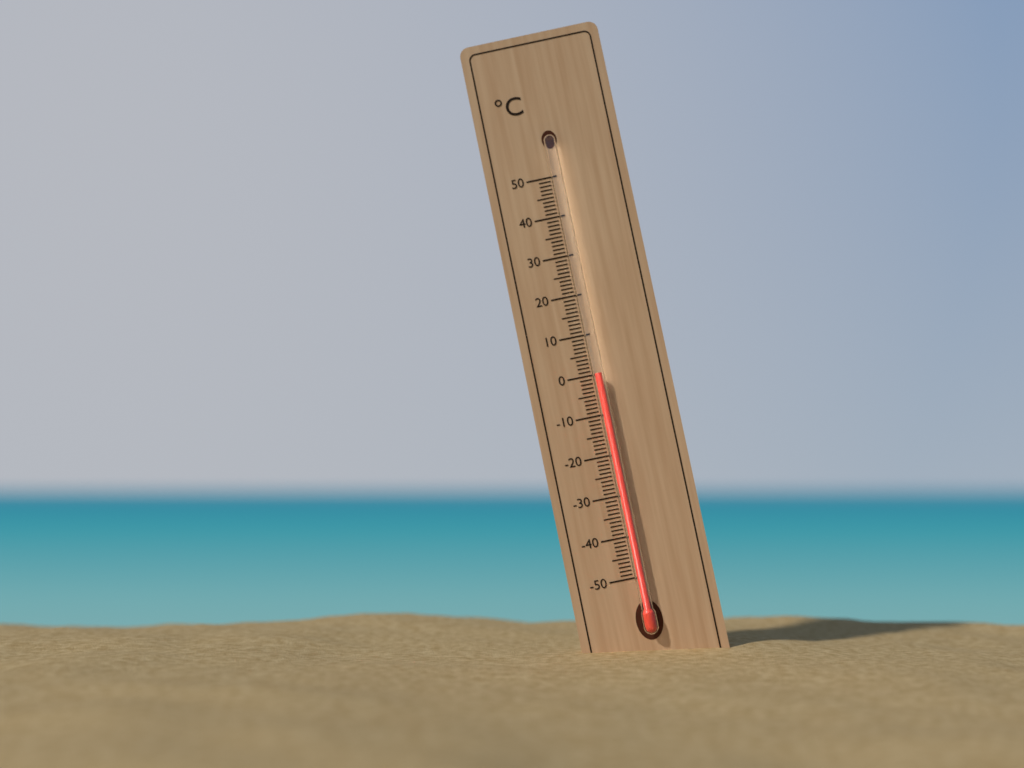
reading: 0 °C
